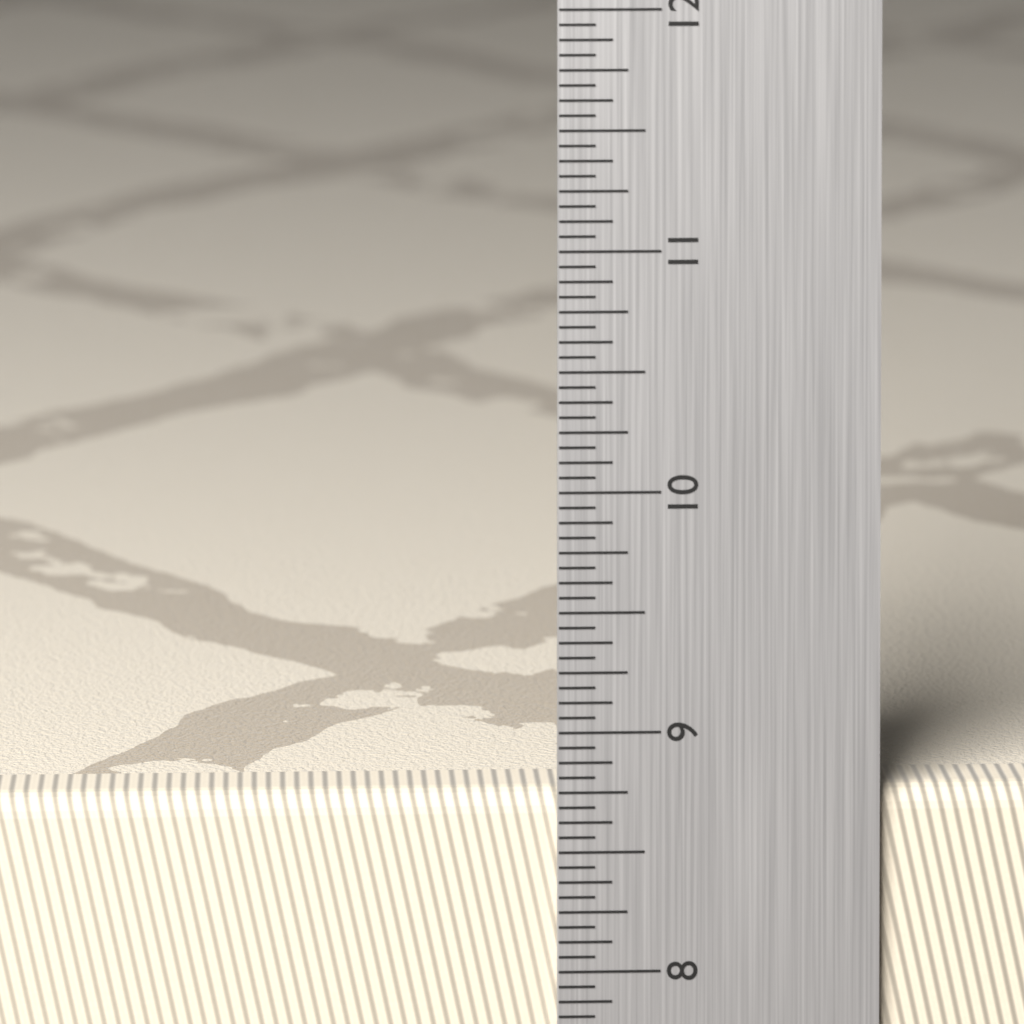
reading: 8.7500 in
